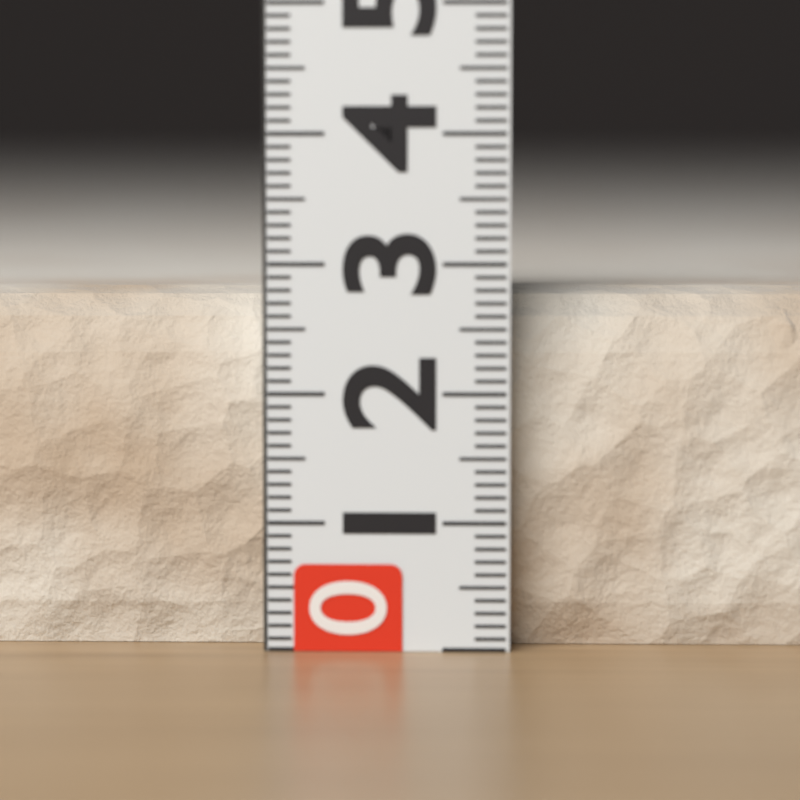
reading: 2.8 (no unit)
